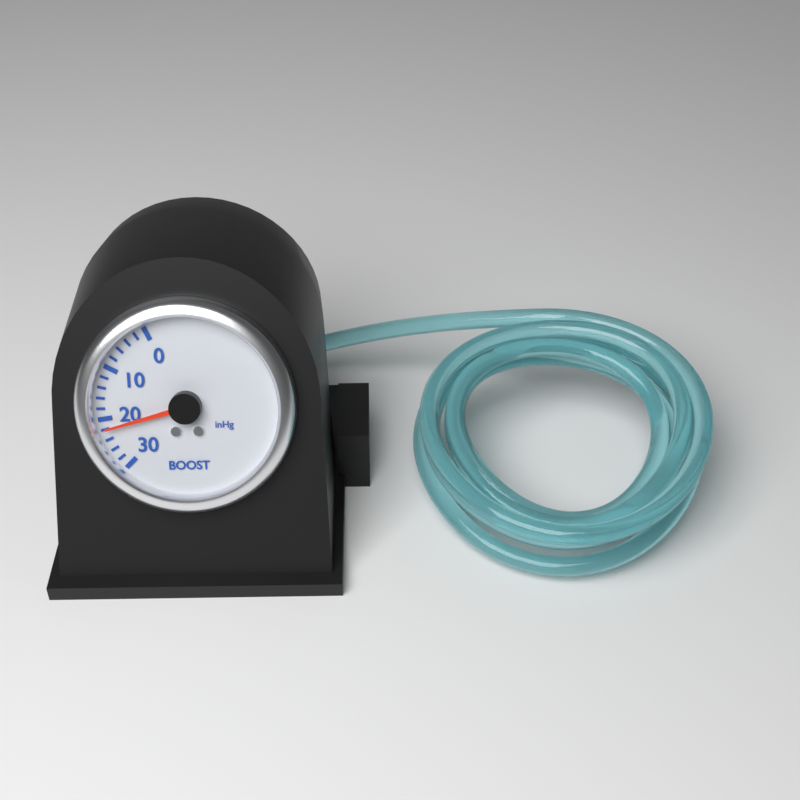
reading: 22 inHg
